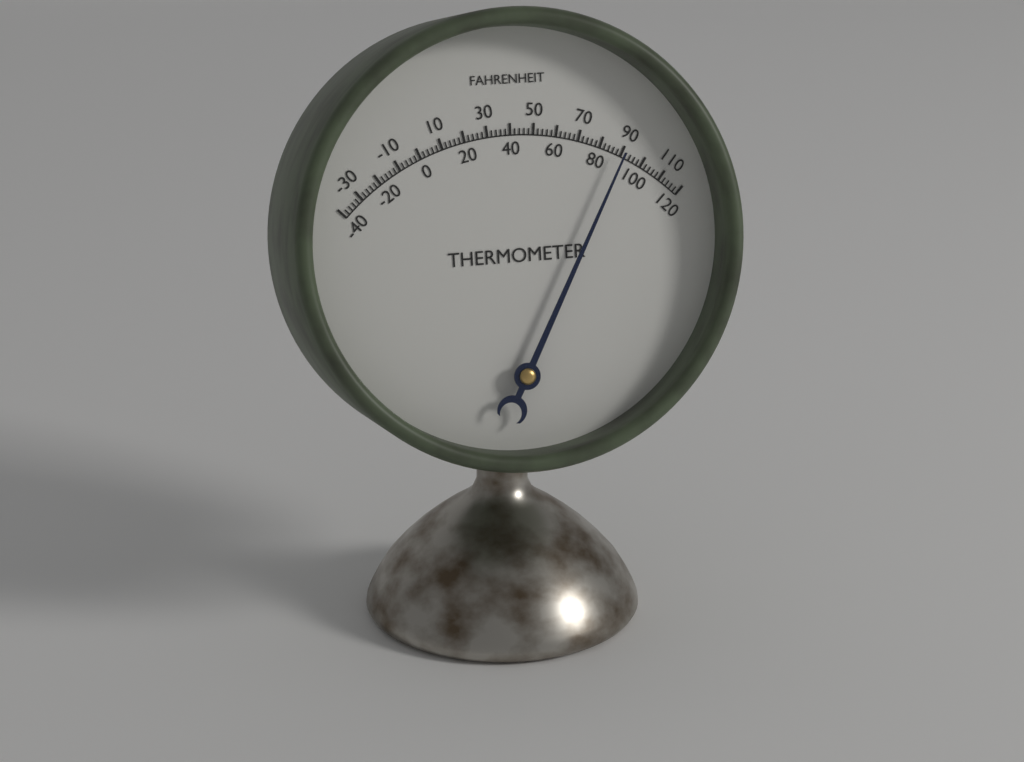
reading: 90 °F
